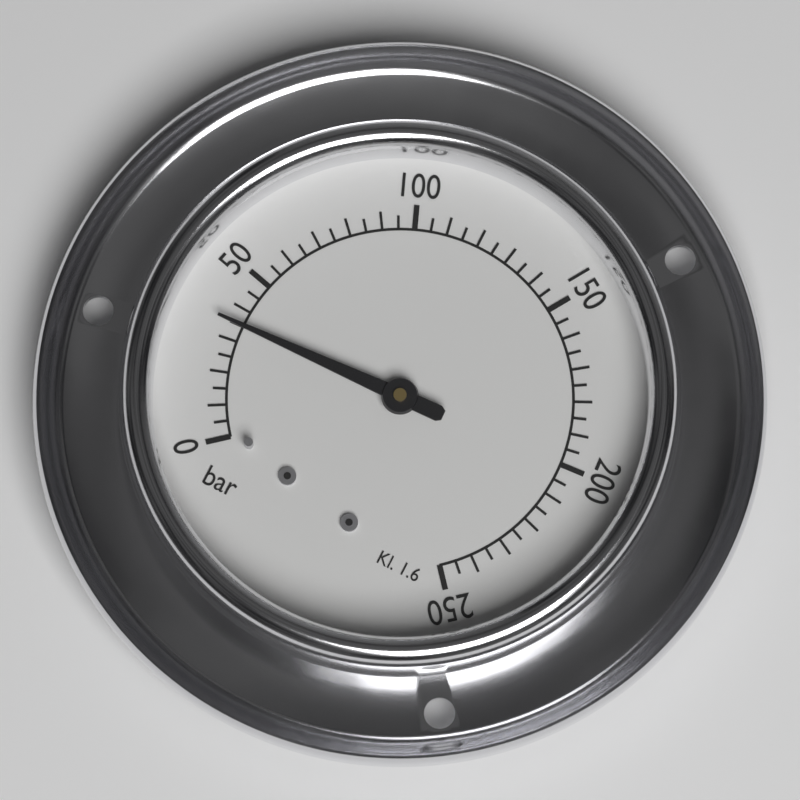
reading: 35 bar
